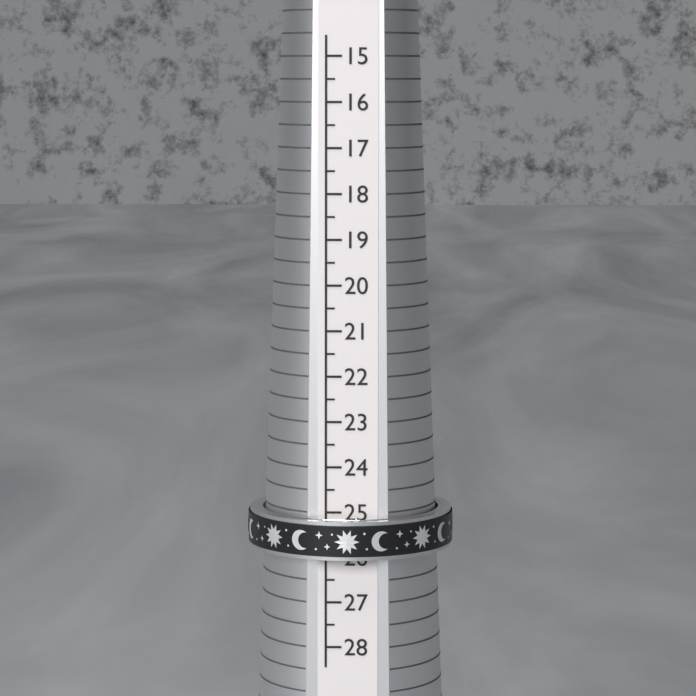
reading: 26.0 (no unit)
